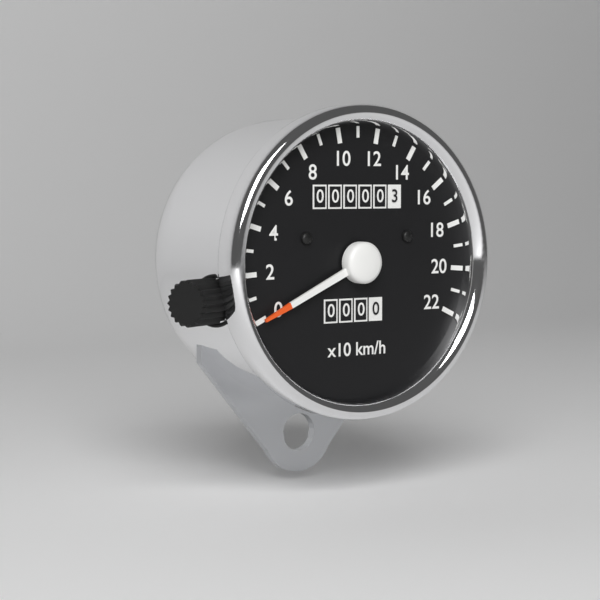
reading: 0 km/h
